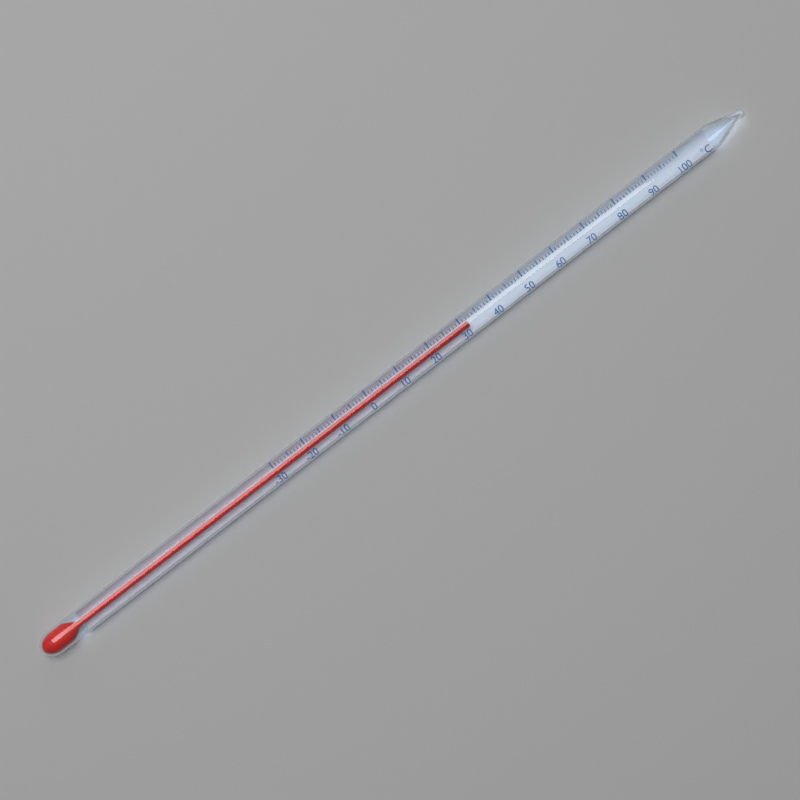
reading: 32 °C
